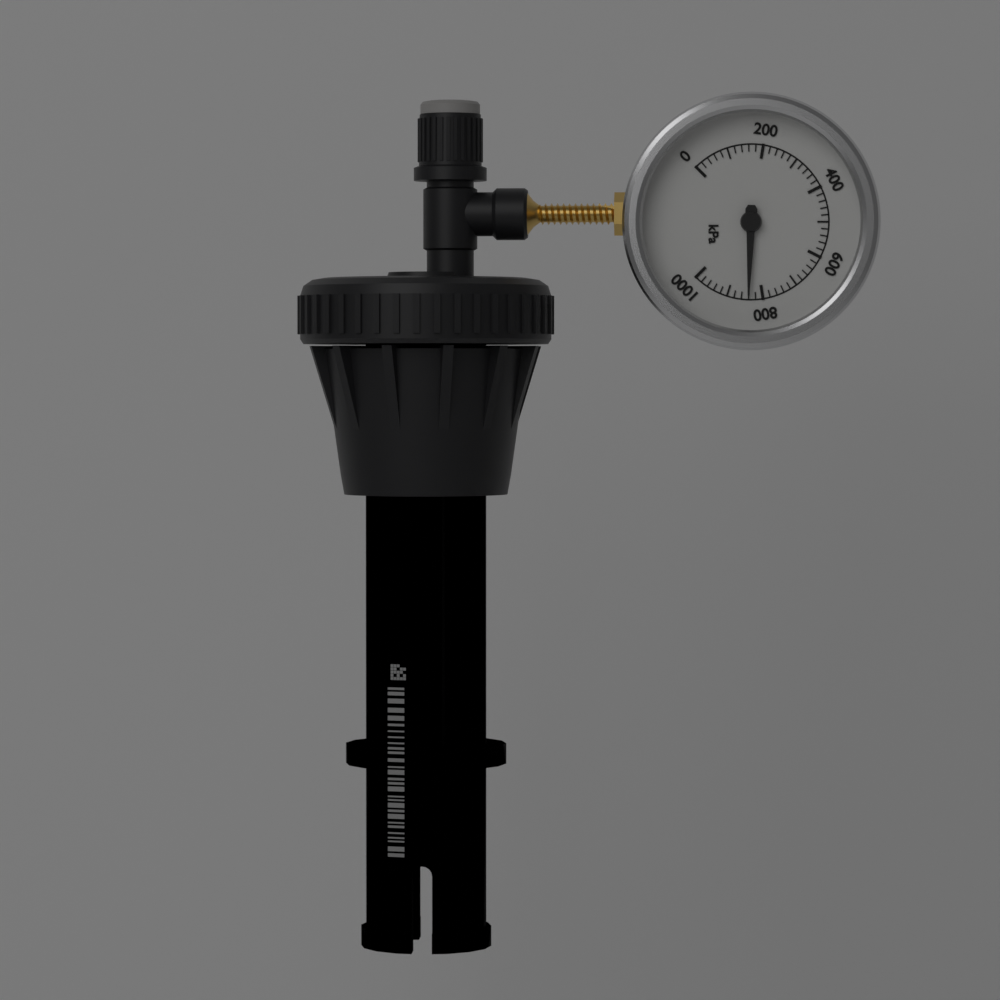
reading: 840 kPa
